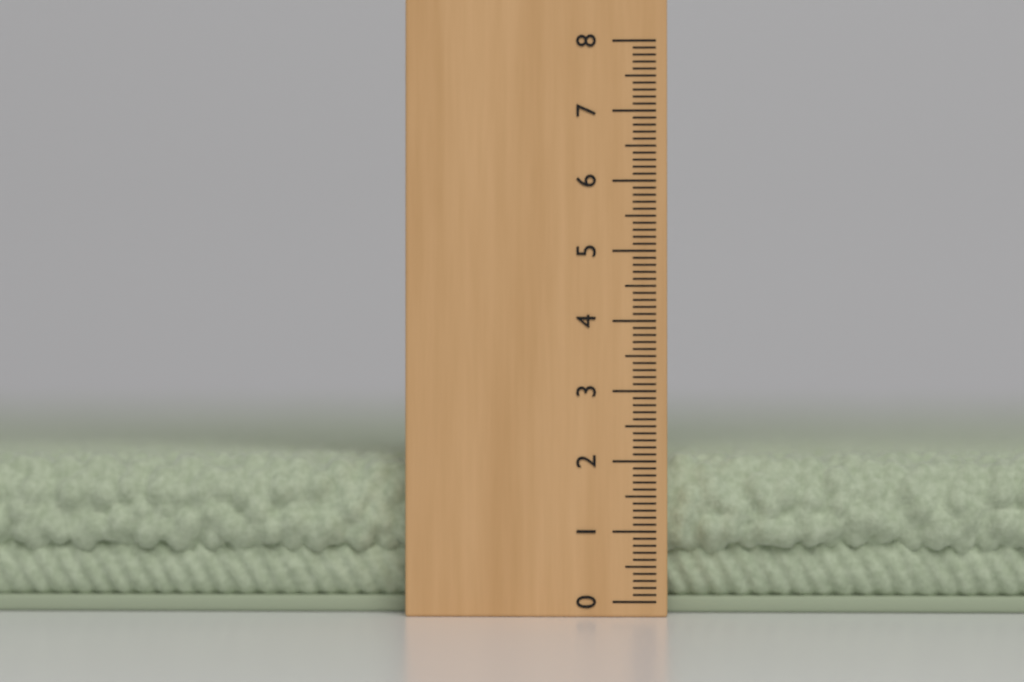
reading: 2.1 (no unit)
